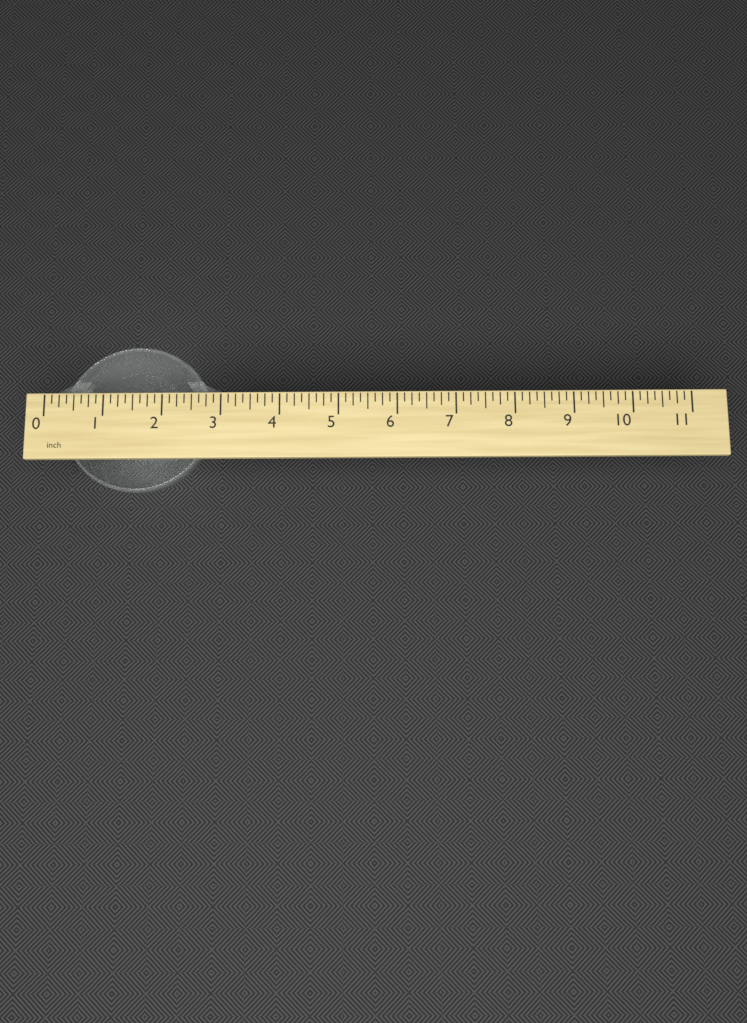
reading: 3.125 inch
